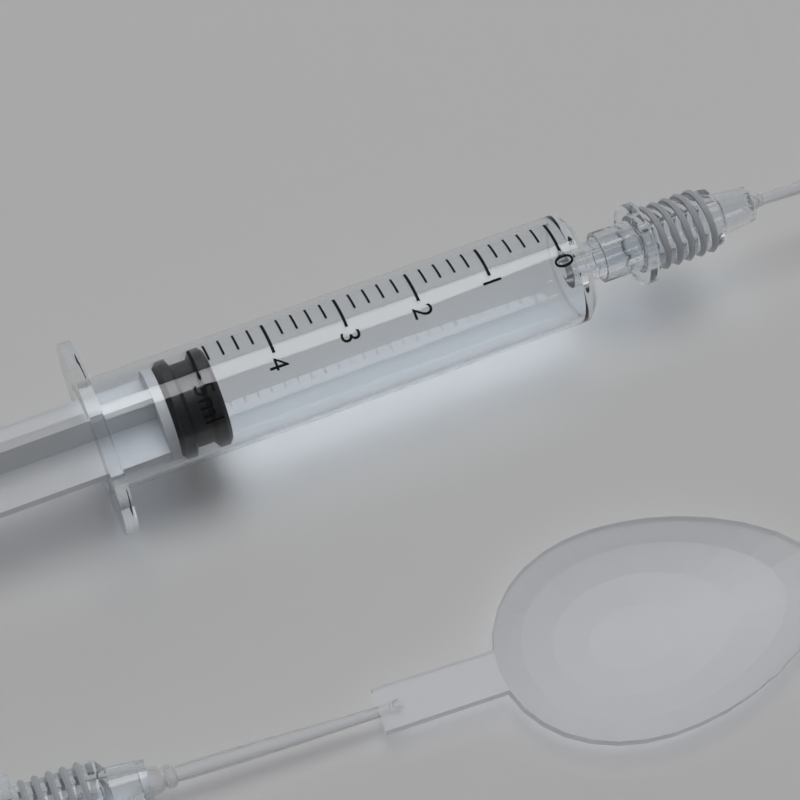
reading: 4.8 ml
